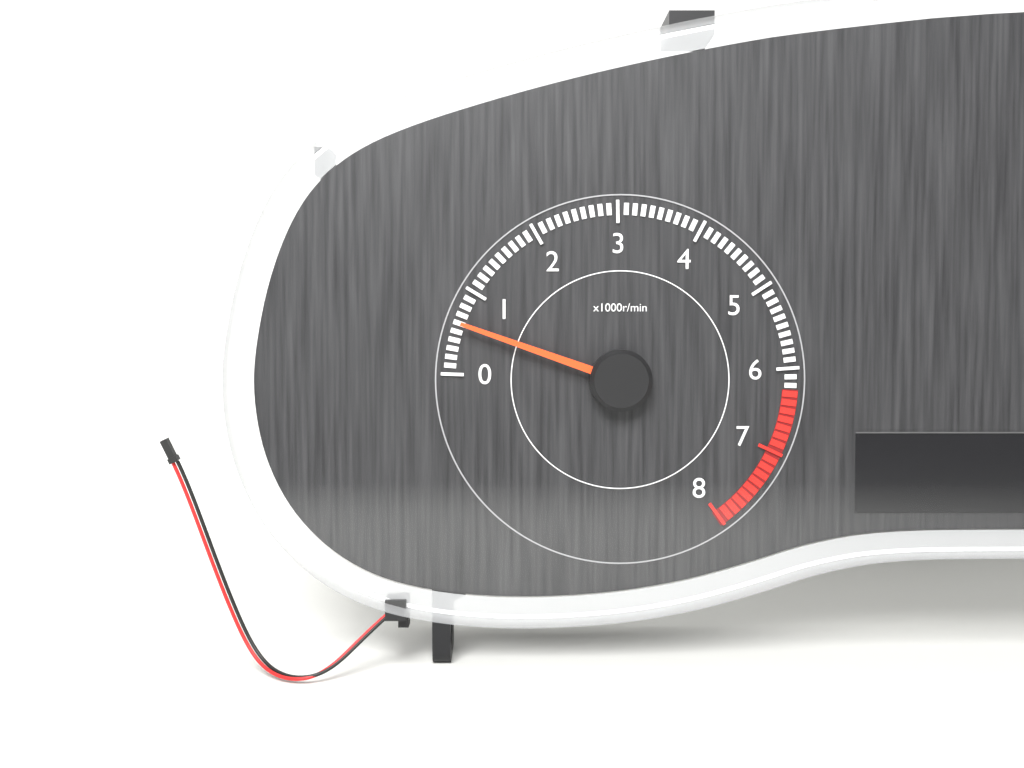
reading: 600 r/min
